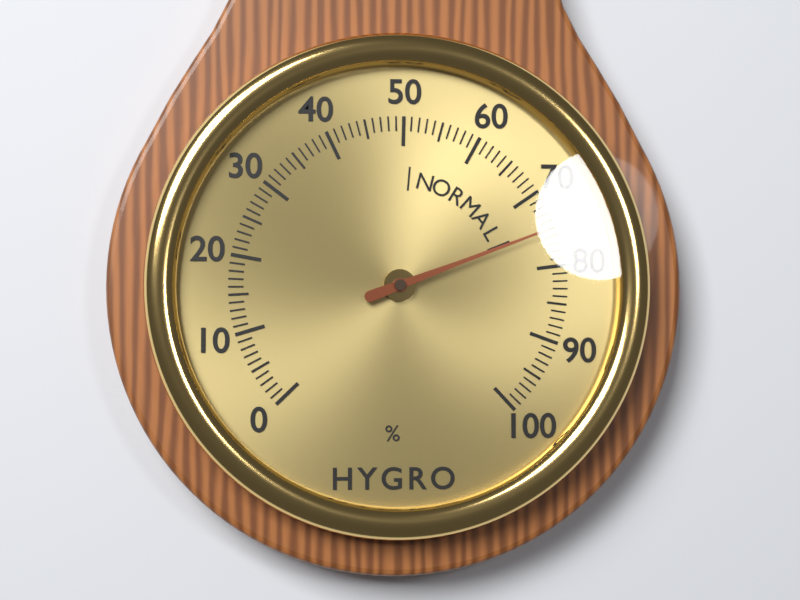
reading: 75 %
